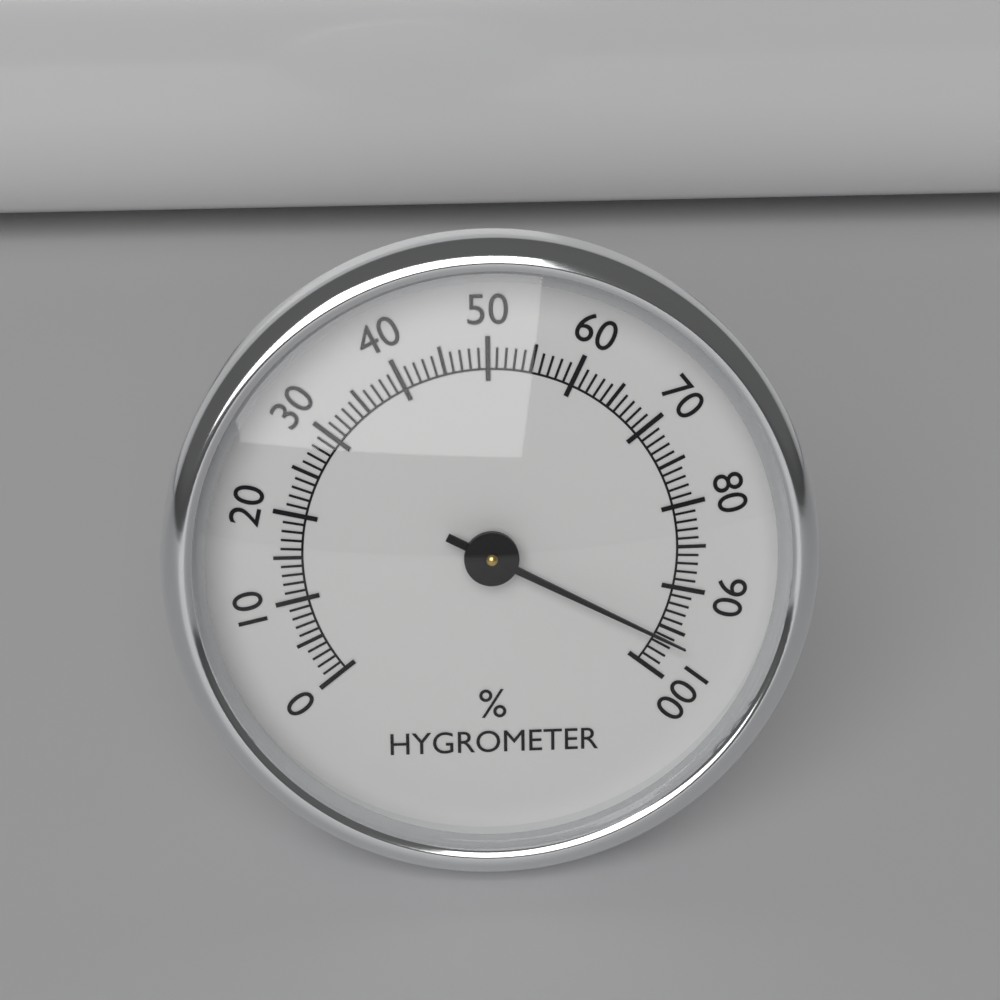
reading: 96 %
